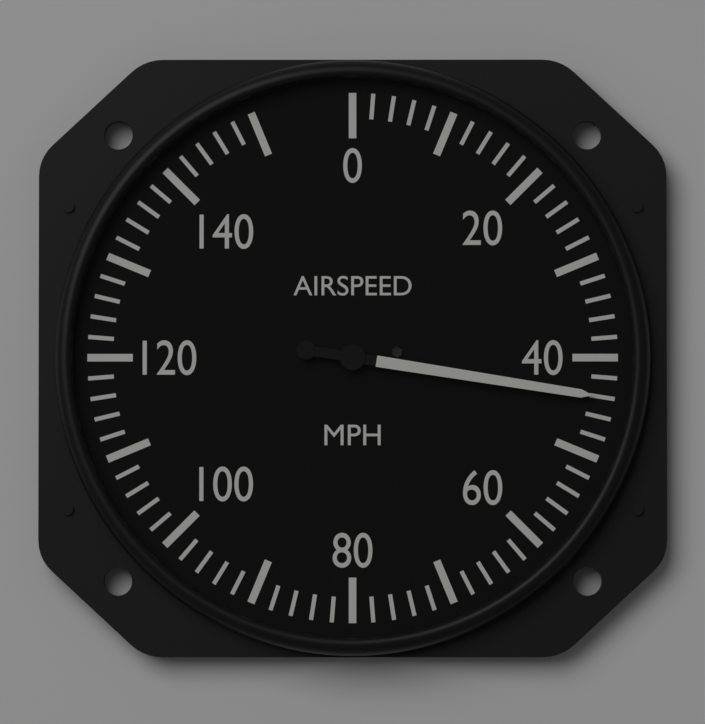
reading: 44 mph
